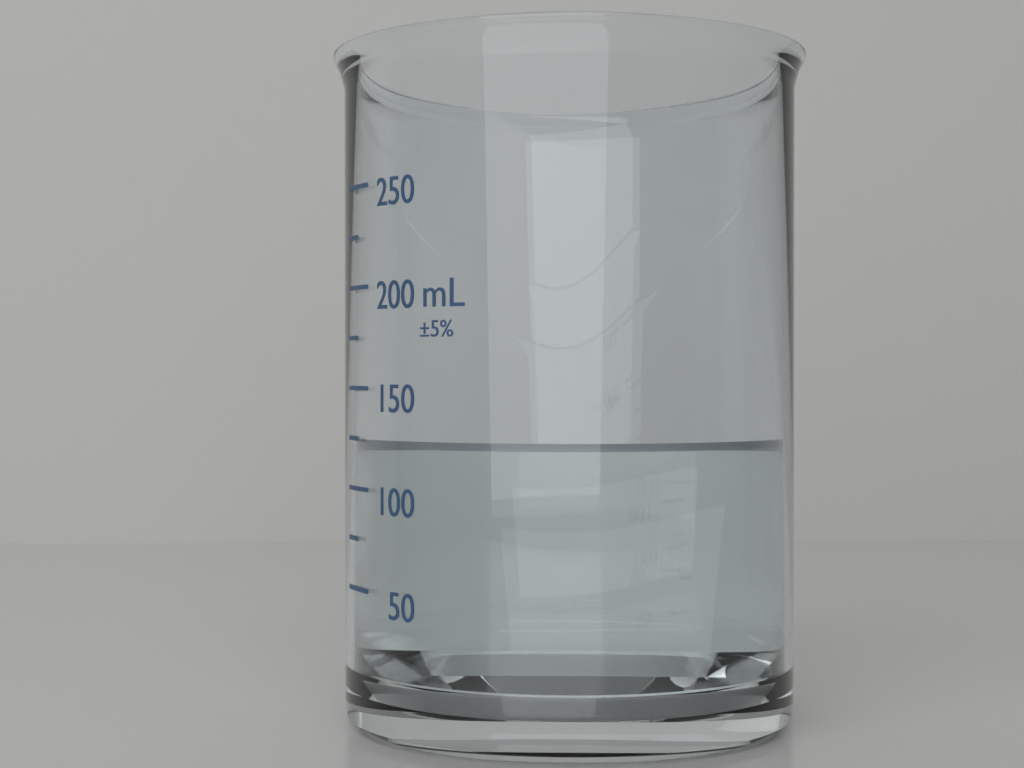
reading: 125 mL
